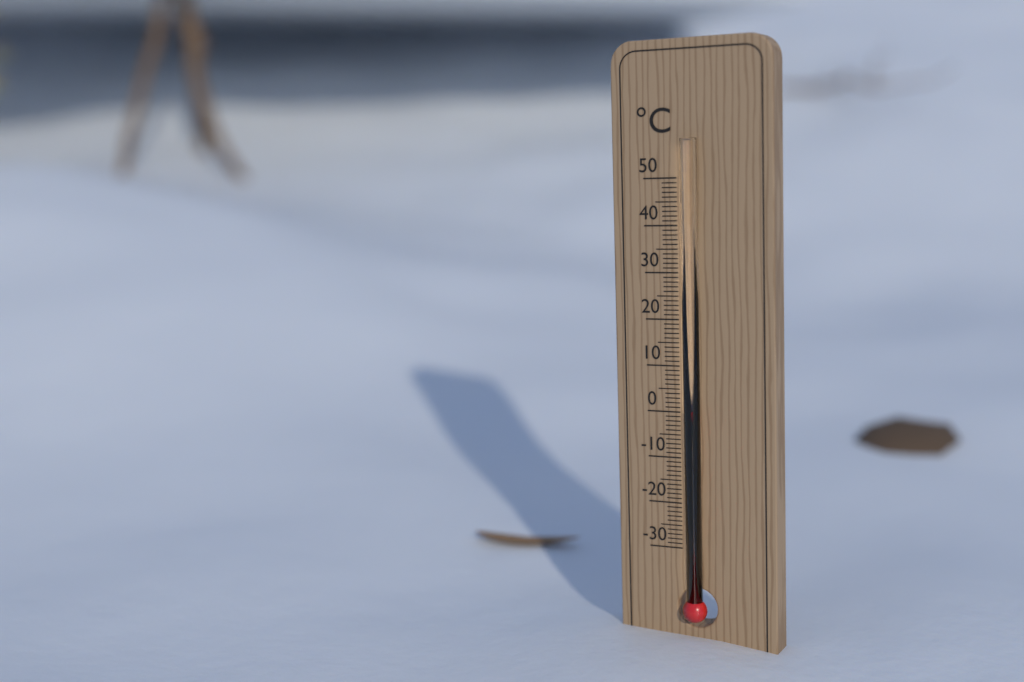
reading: 1 °C
